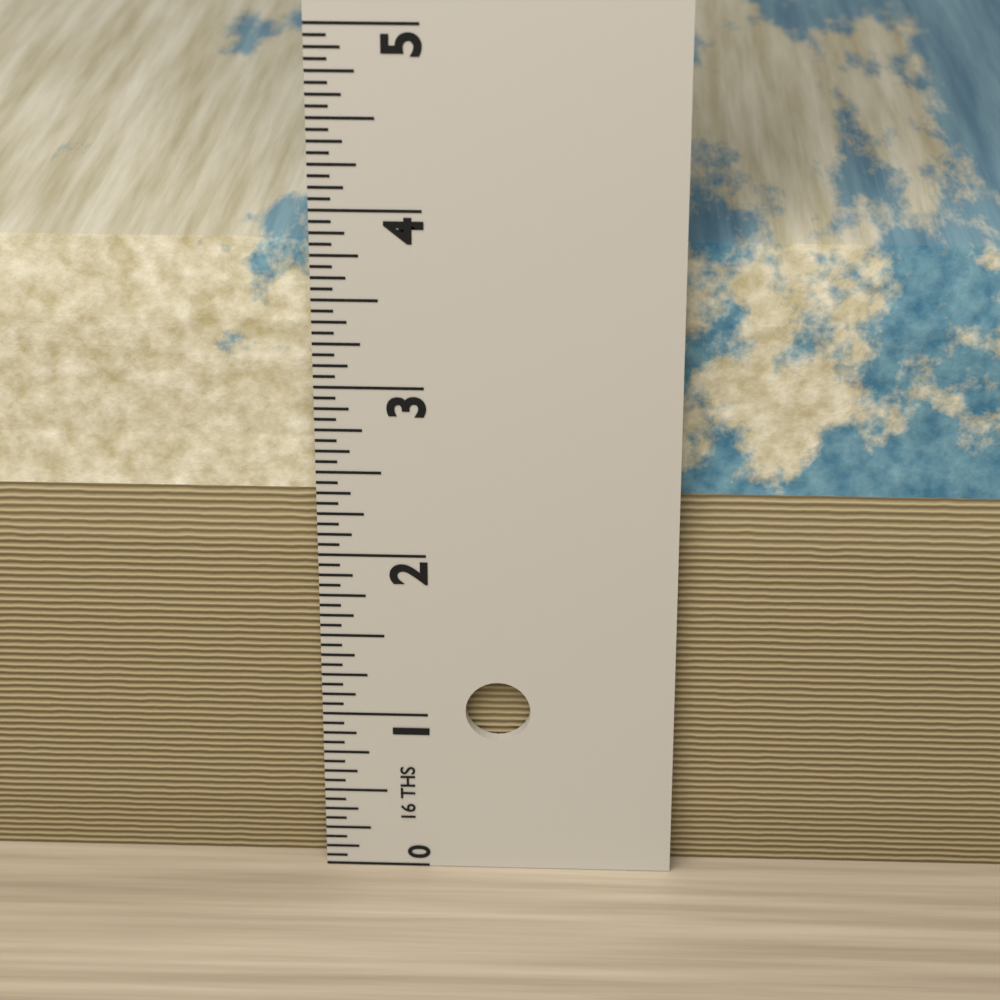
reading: 3.7500 in
